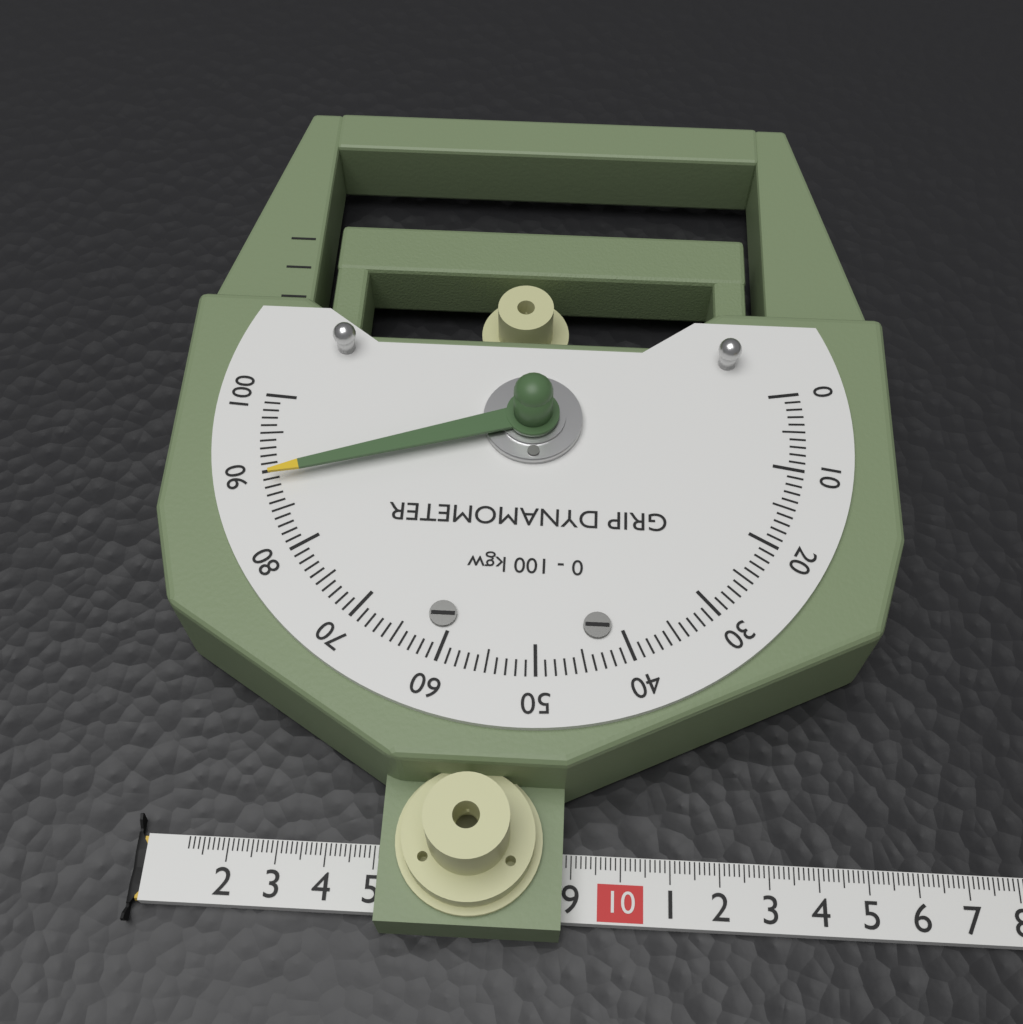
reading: 89 kgw
